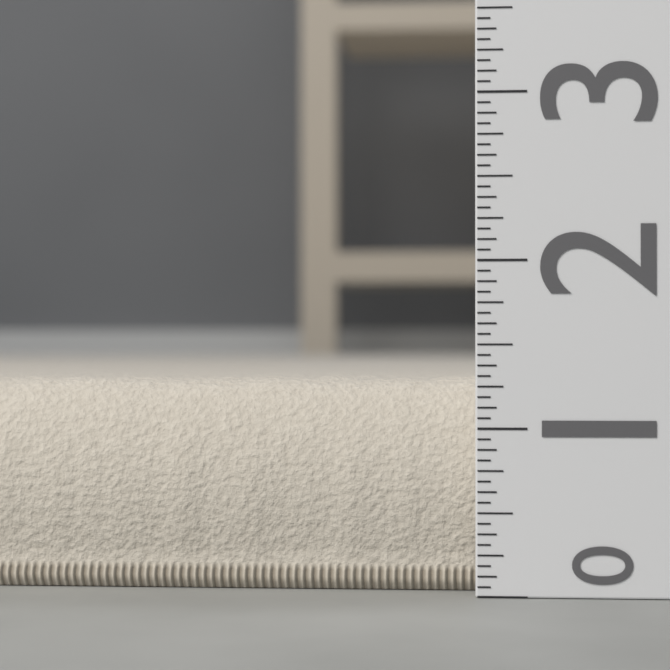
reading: 1.3125 (no unit)
